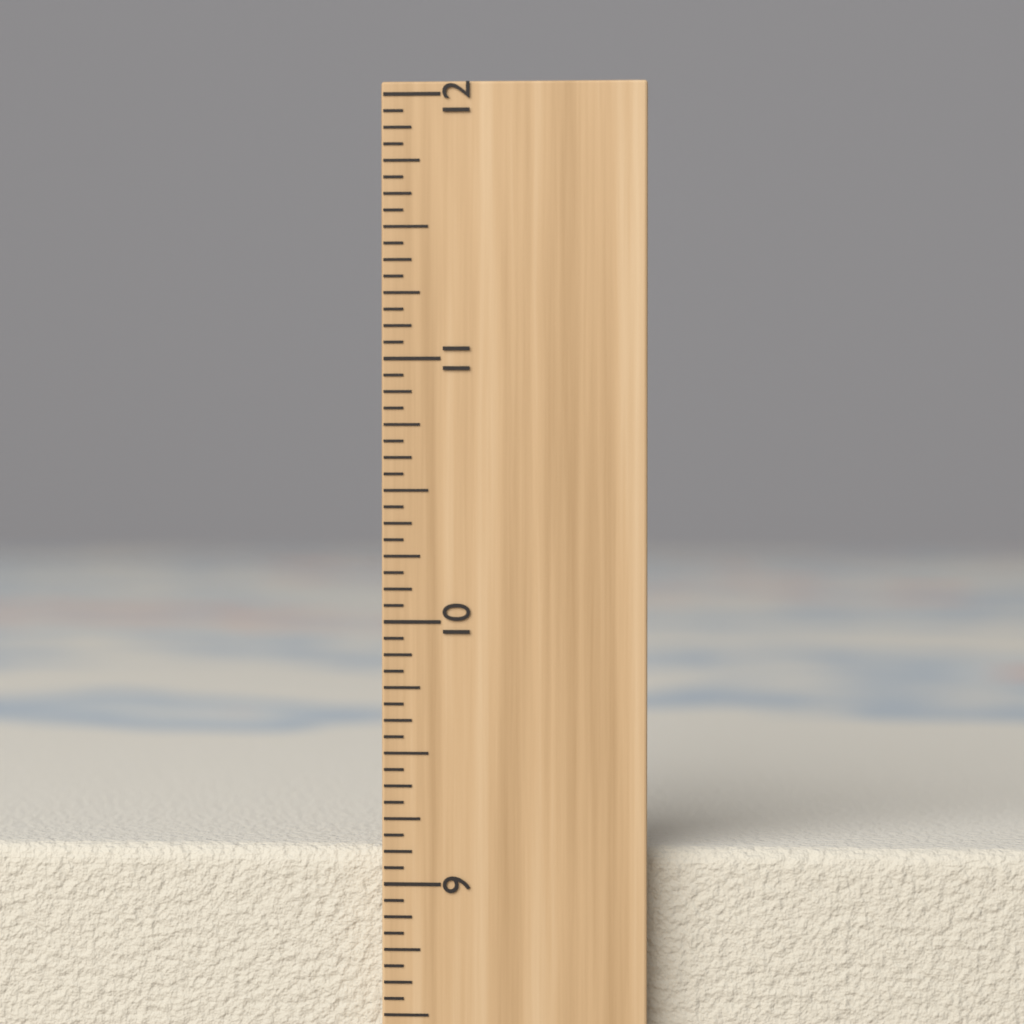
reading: 9.1250 inch
